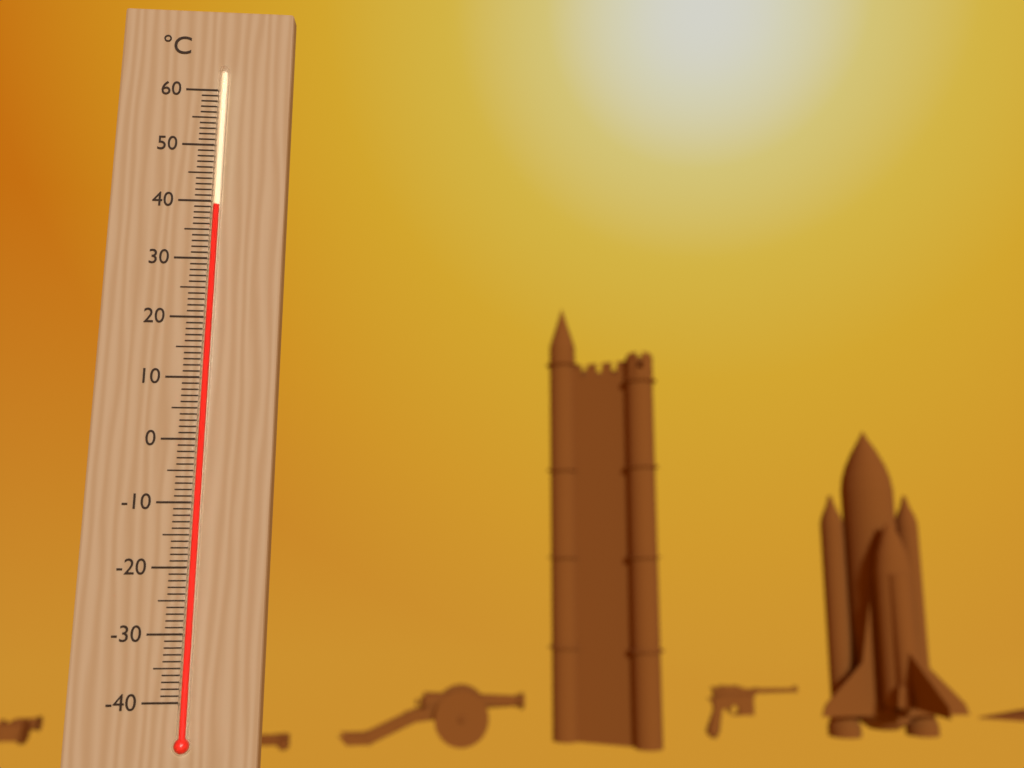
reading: 39 °C
